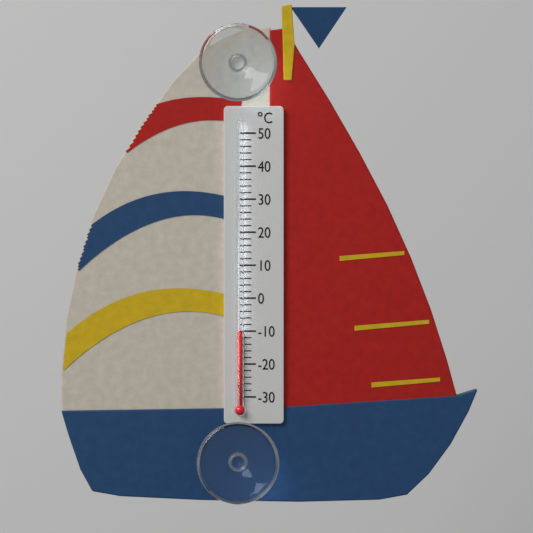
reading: -10 °C
